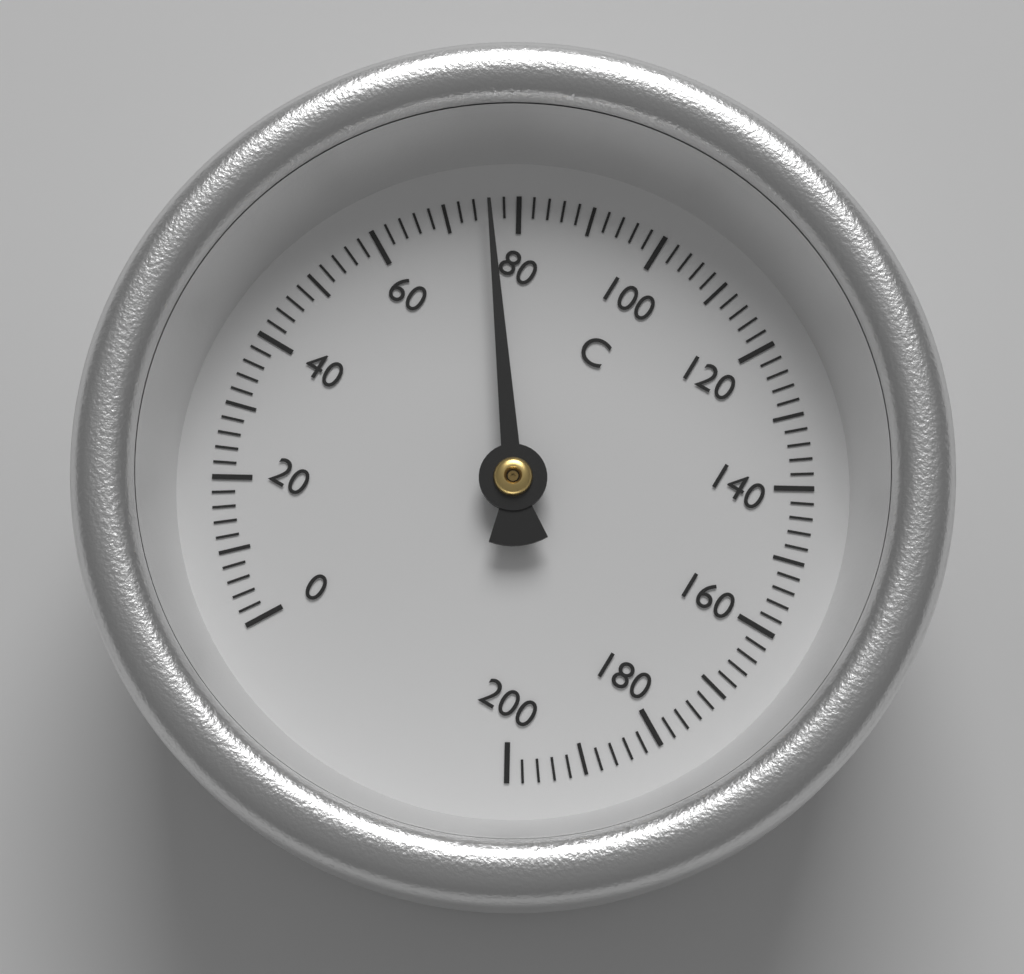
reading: 76 °C
